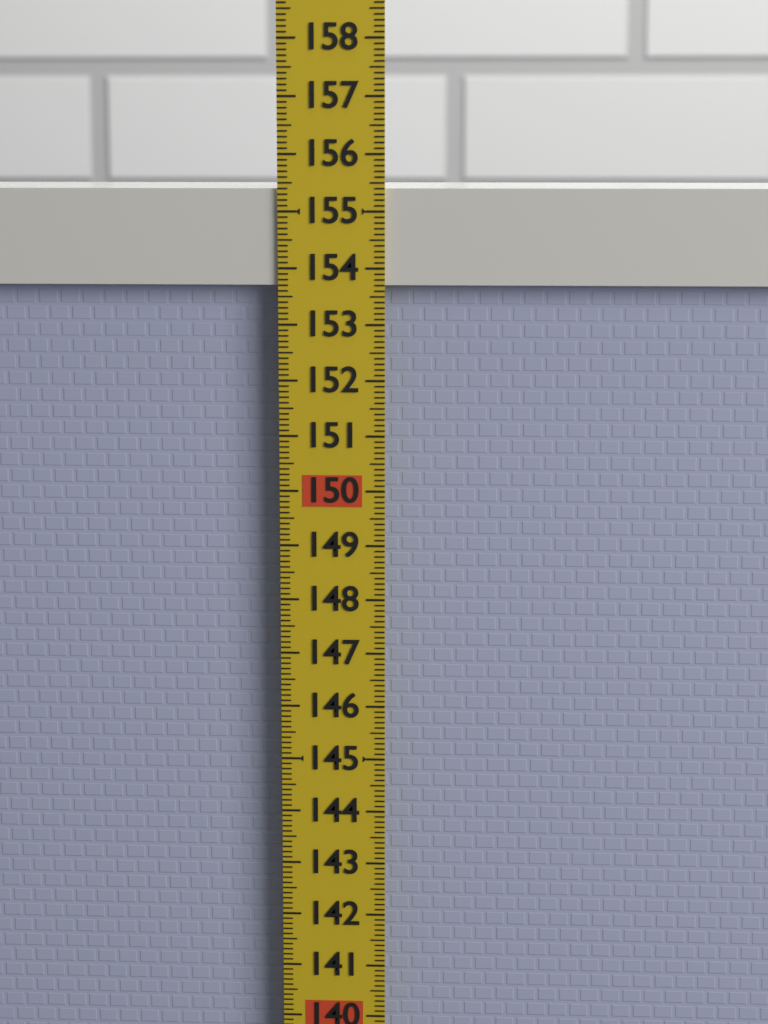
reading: 155.4 (no unit)
